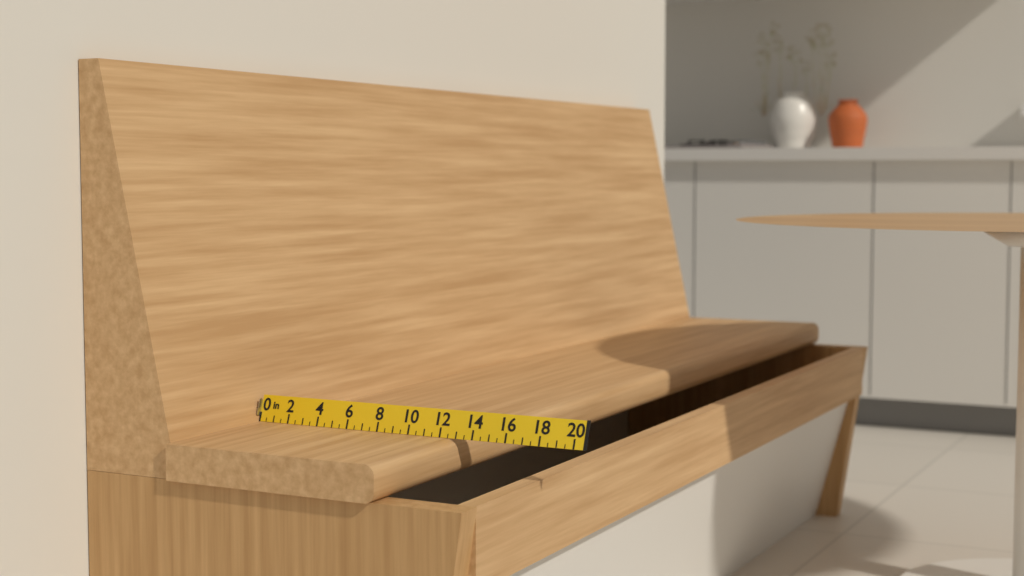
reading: 13.0 in
